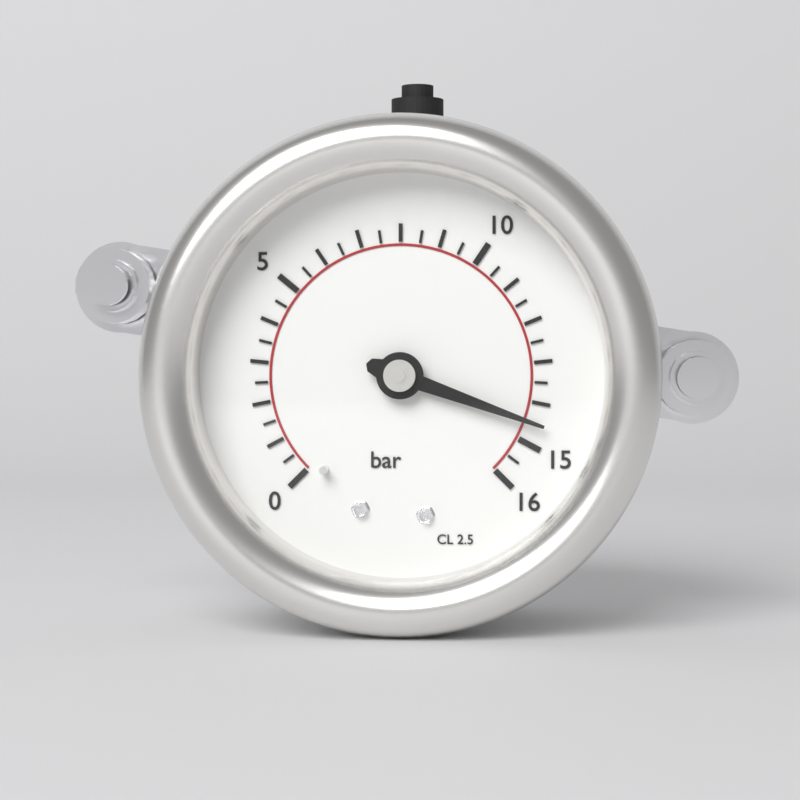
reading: 14.5 bar
